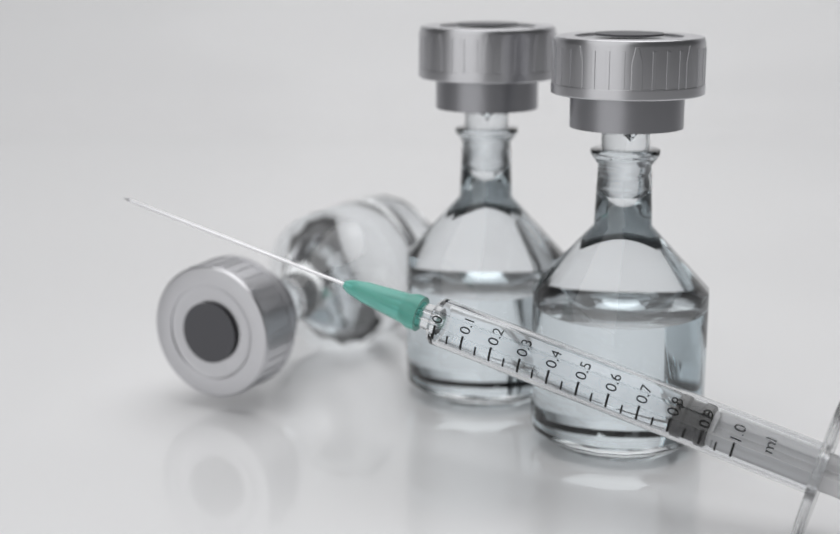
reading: 0.80 ml
